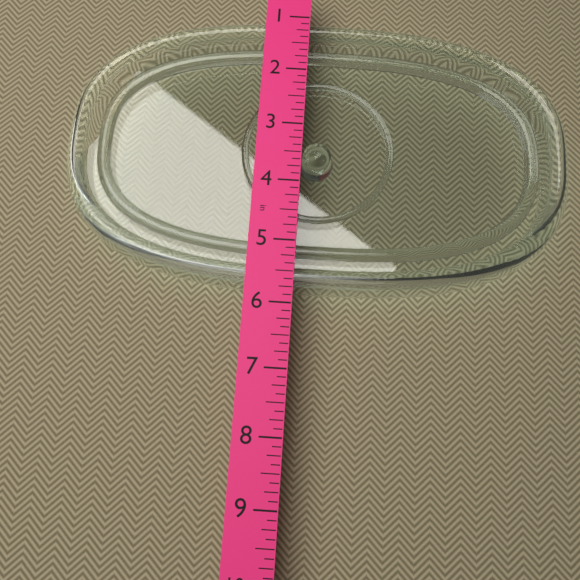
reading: 5.750 in
